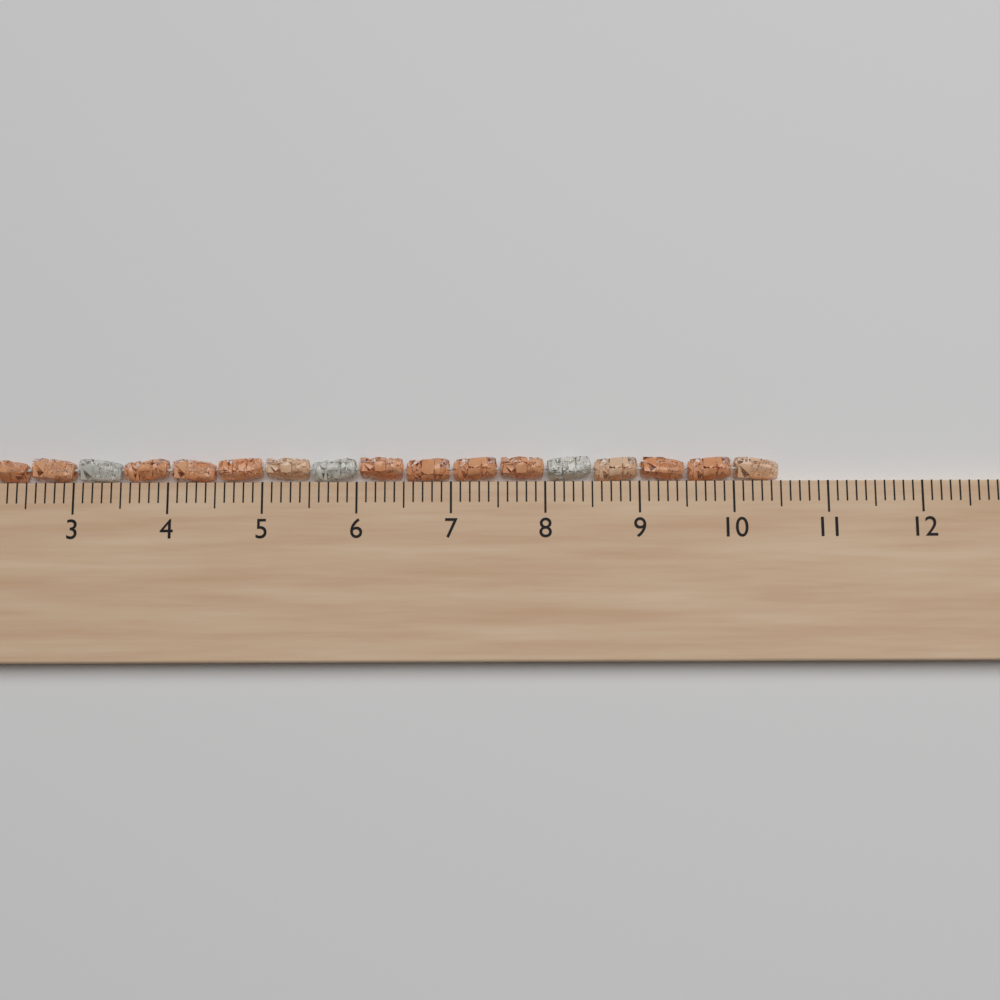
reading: 10.5 cm
